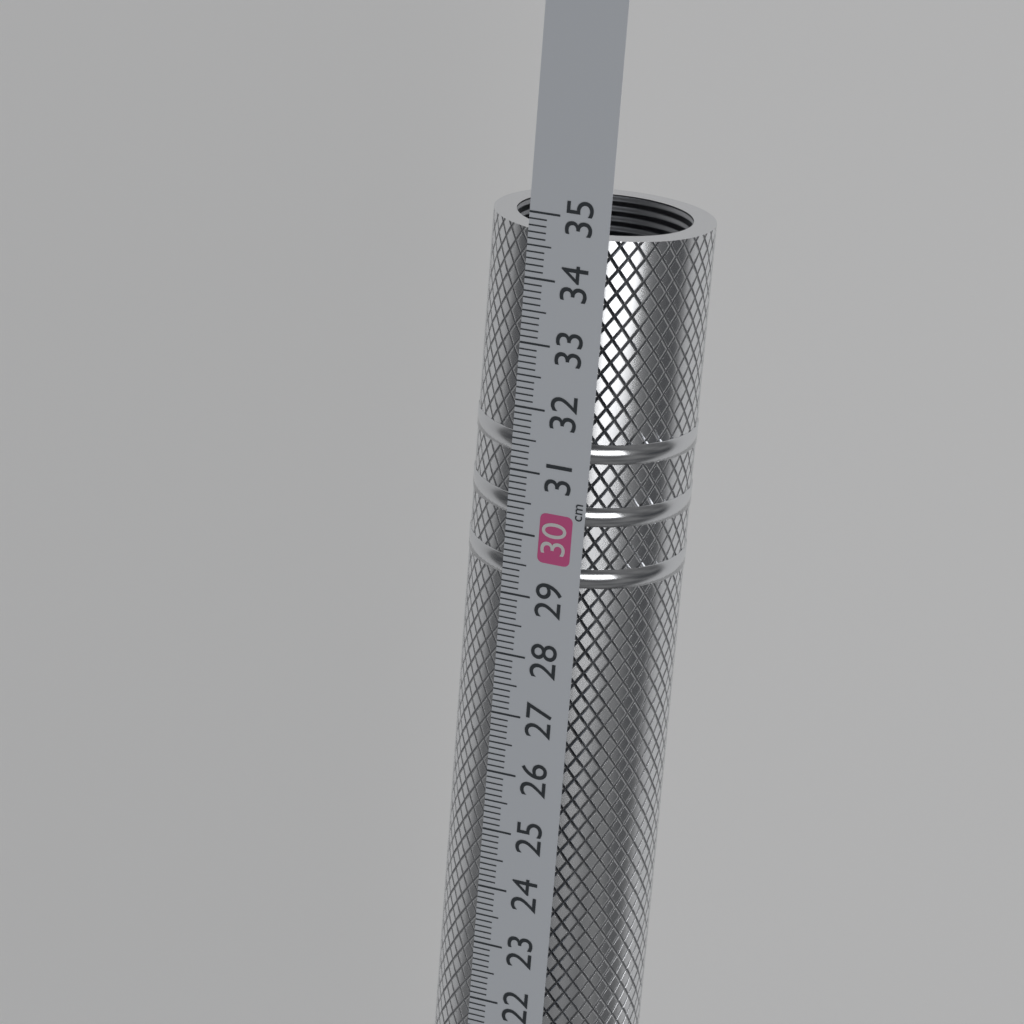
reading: 34.7 cm
